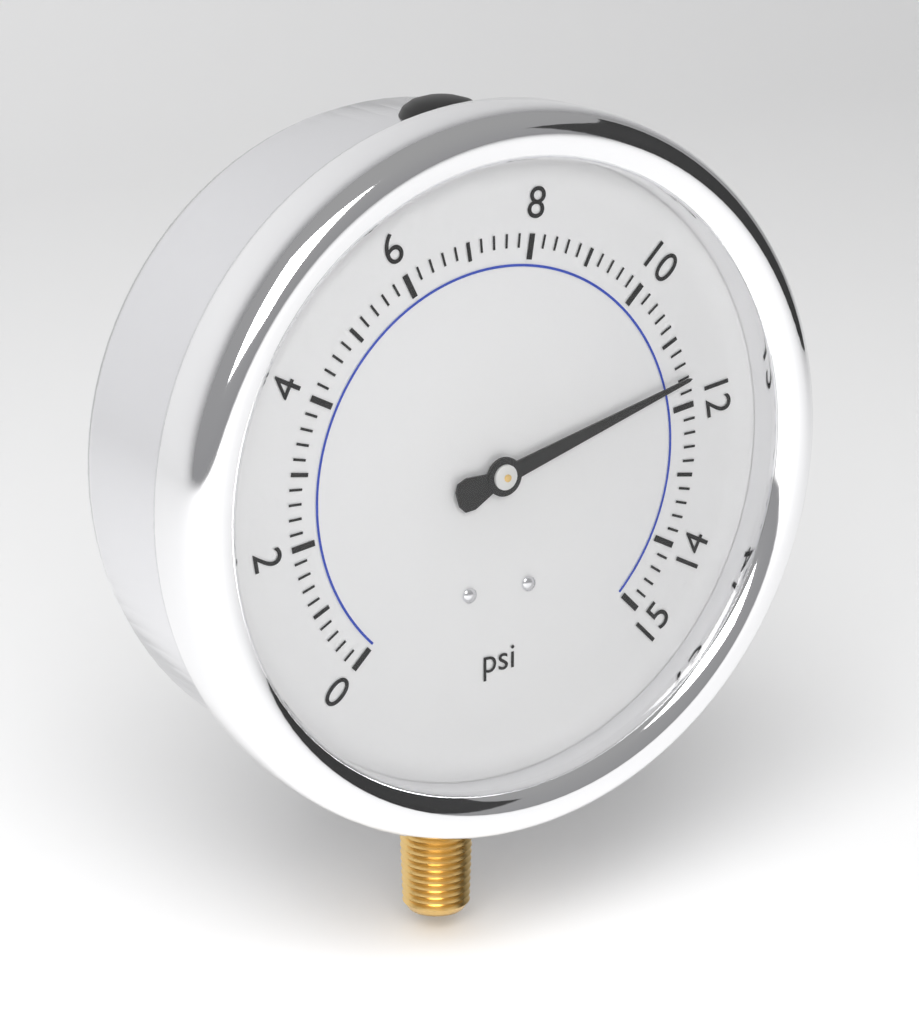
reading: 11.6 psi
